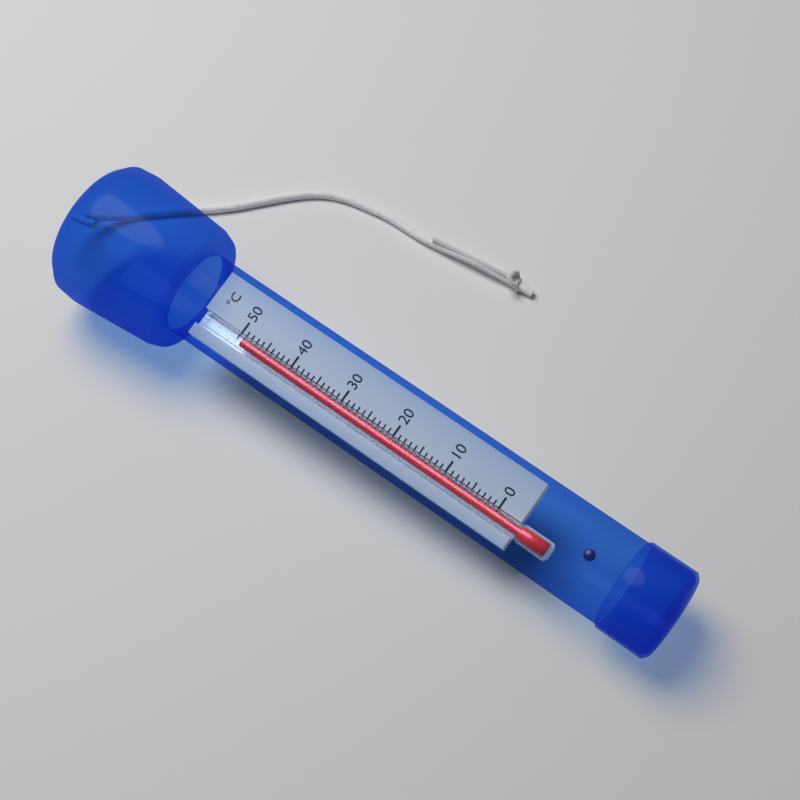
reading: 49 °C
